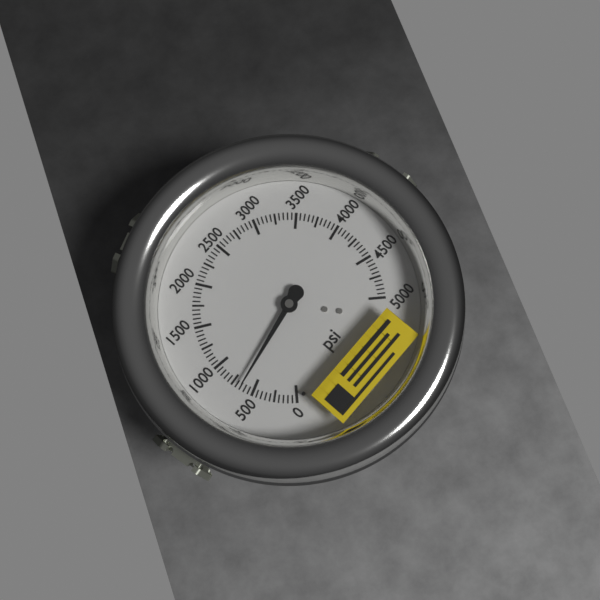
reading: 650 psi
